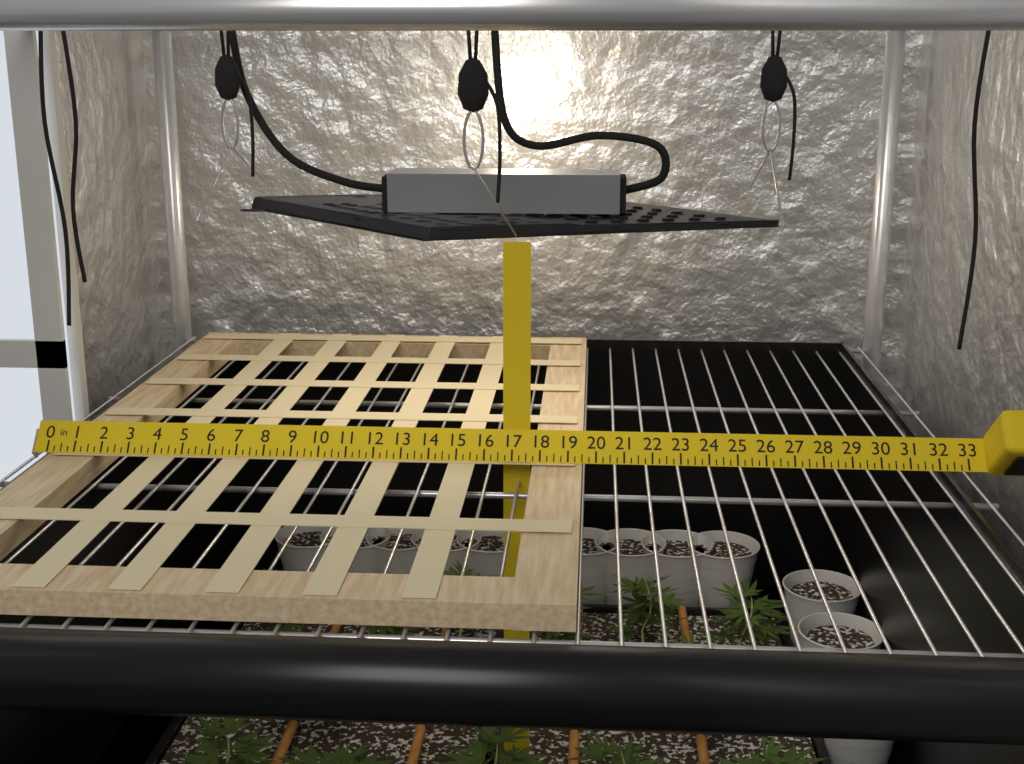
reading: 19.50 in
